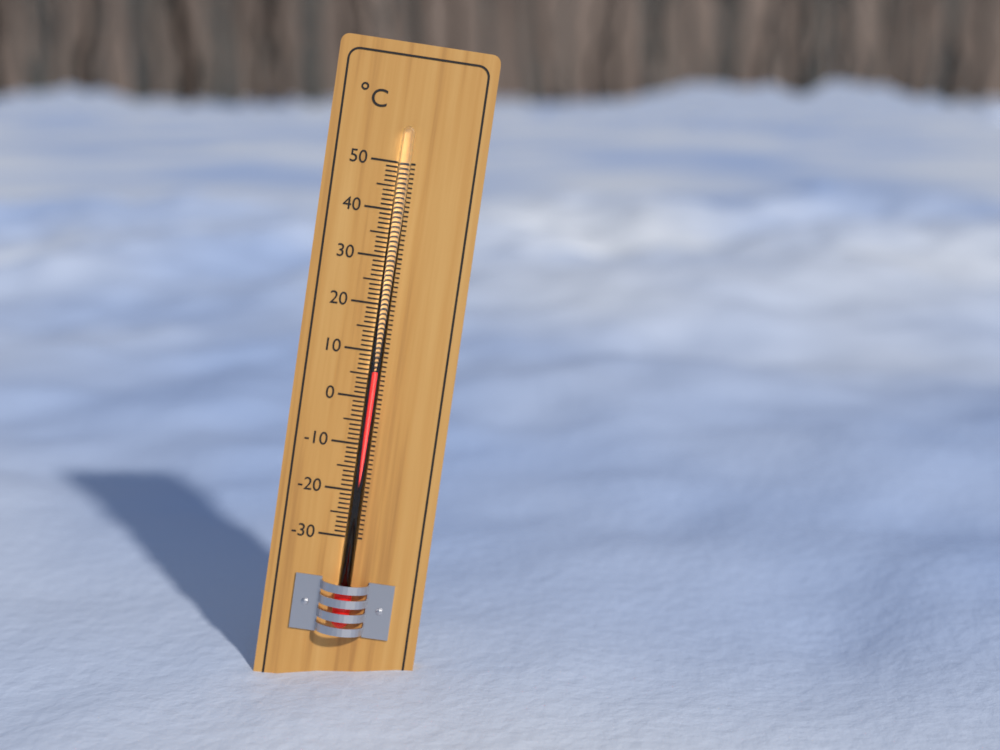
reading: 6 °C
